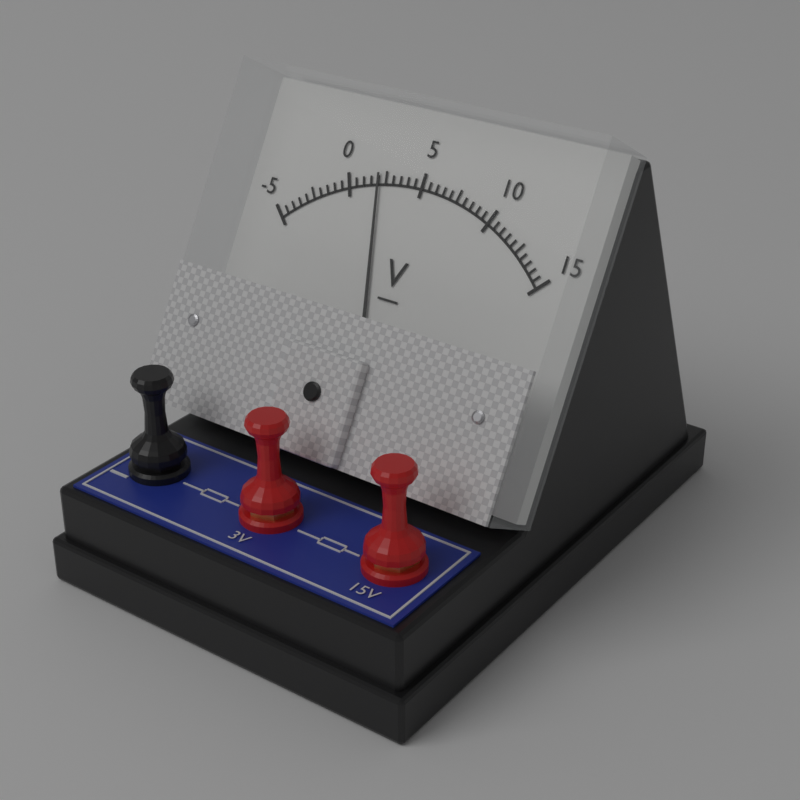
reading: 2.0 V
